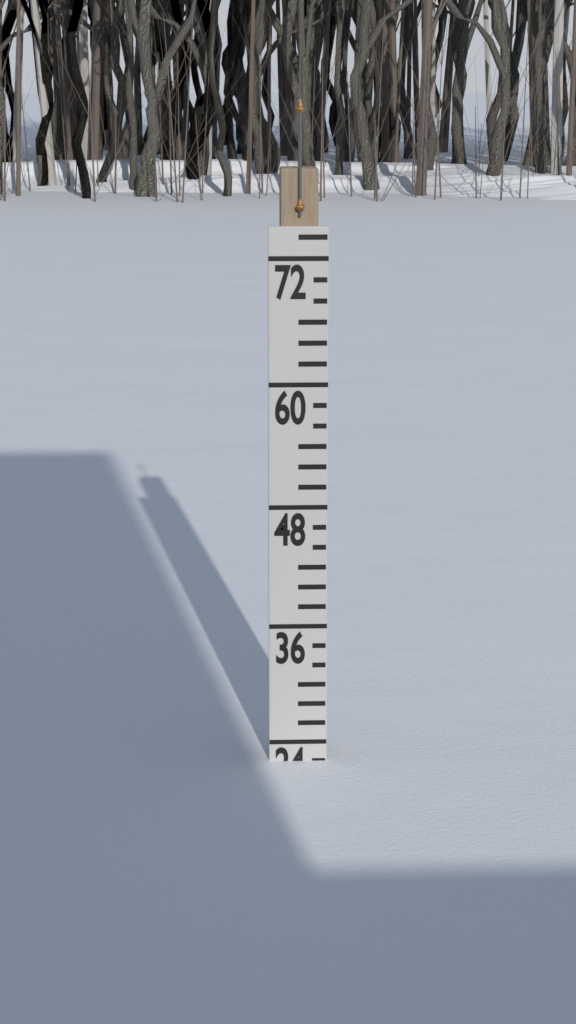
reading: 22 (no unit)
